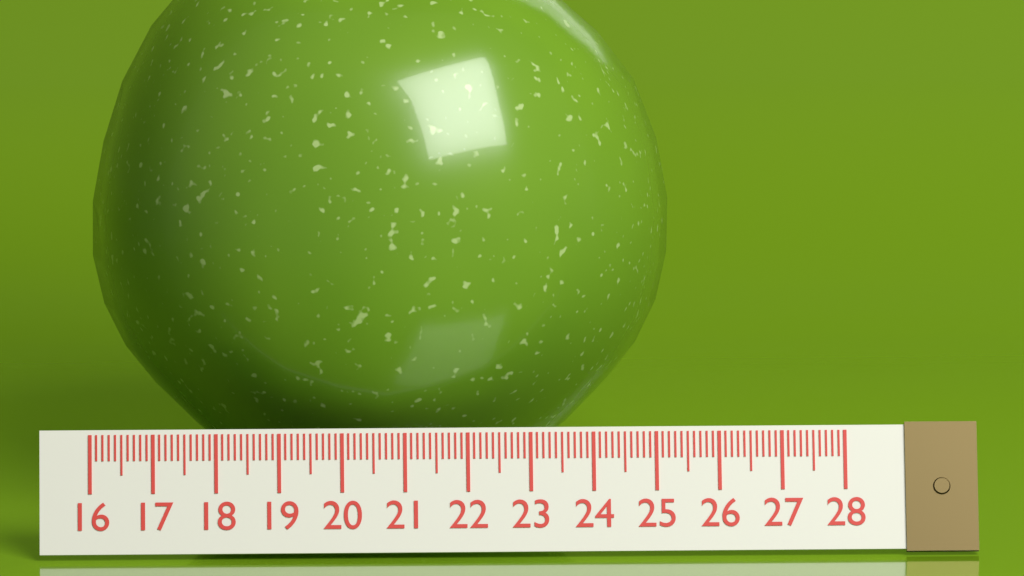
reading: 25.4 (no unit)
